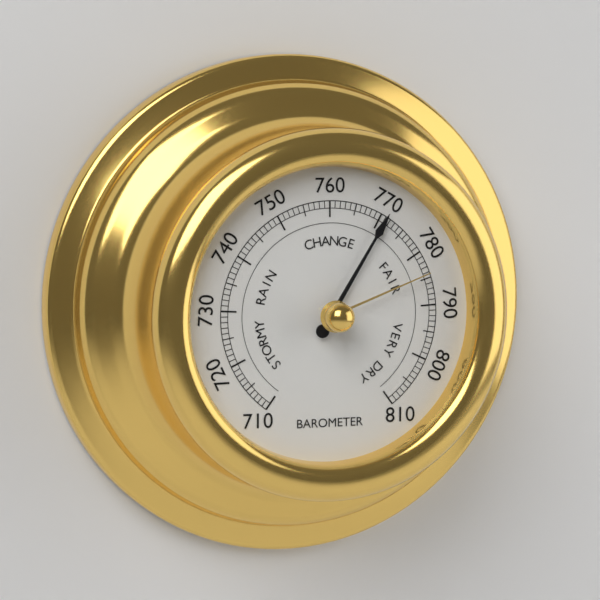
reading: 771 (no unit)
